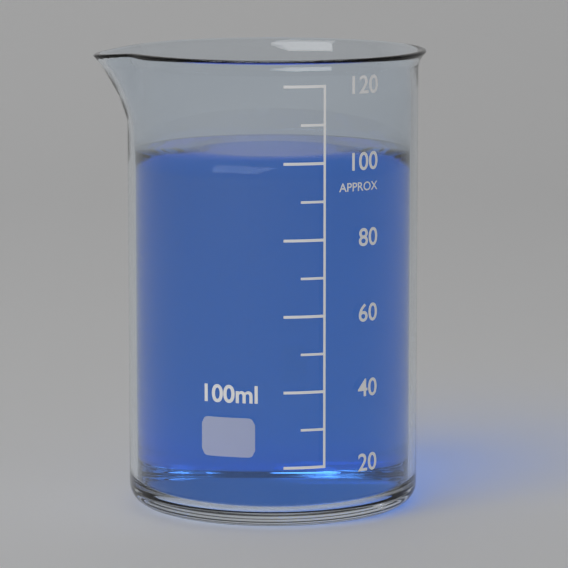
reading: 100 ml
